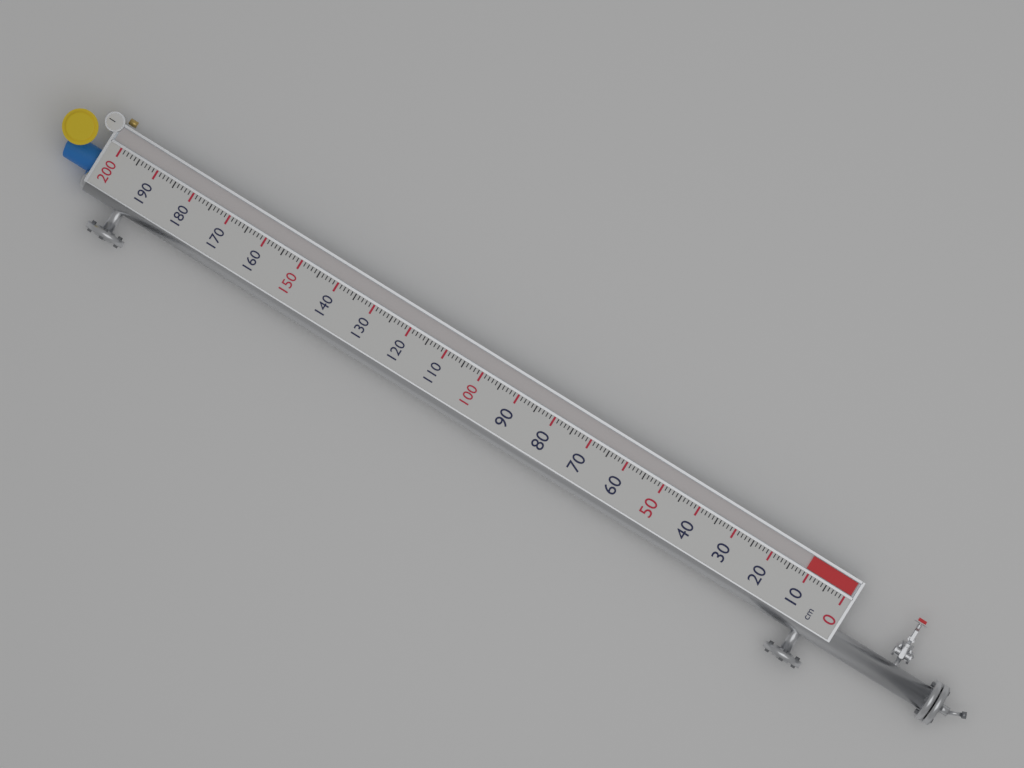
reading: 11 cm
